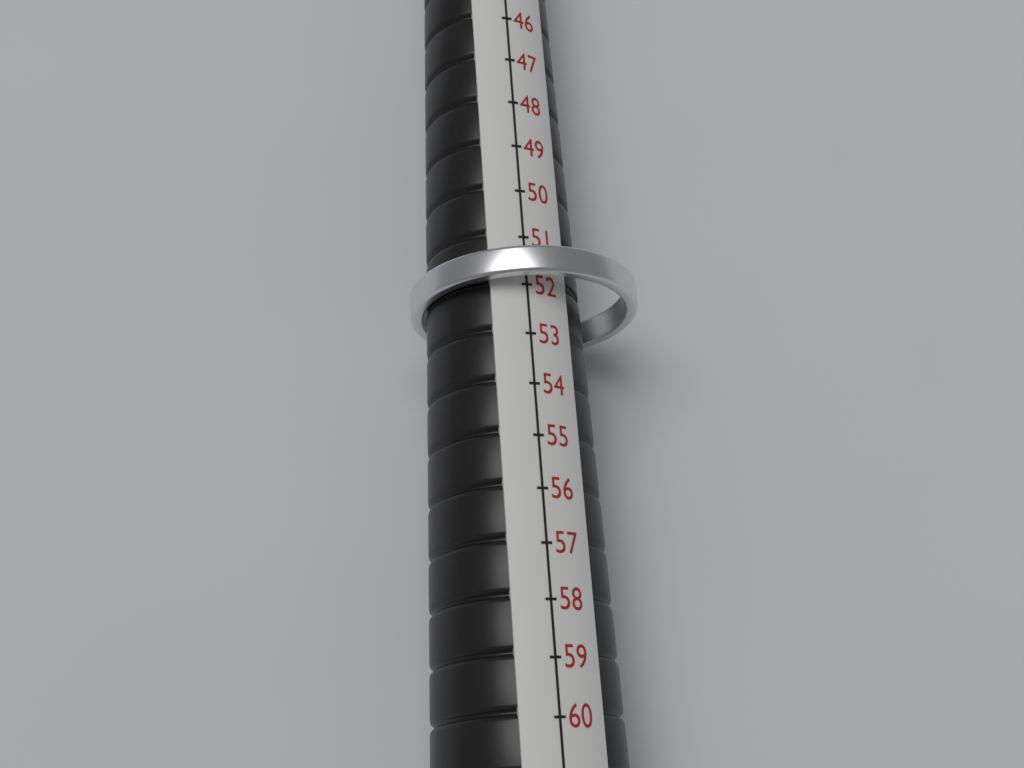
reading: 52 (no unit)
